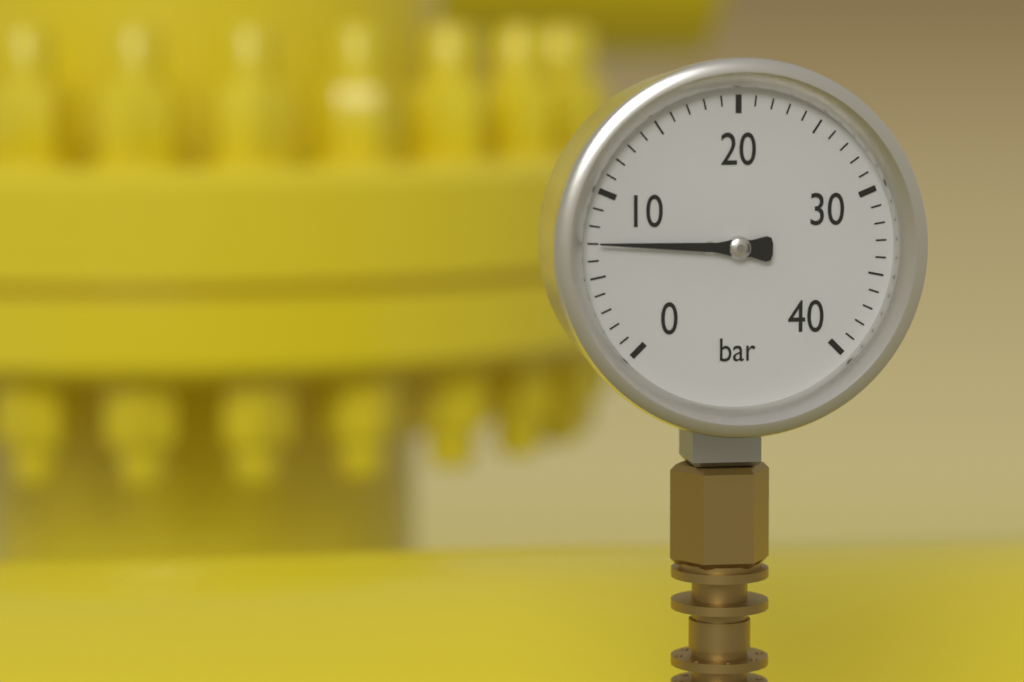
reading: 7 bar
